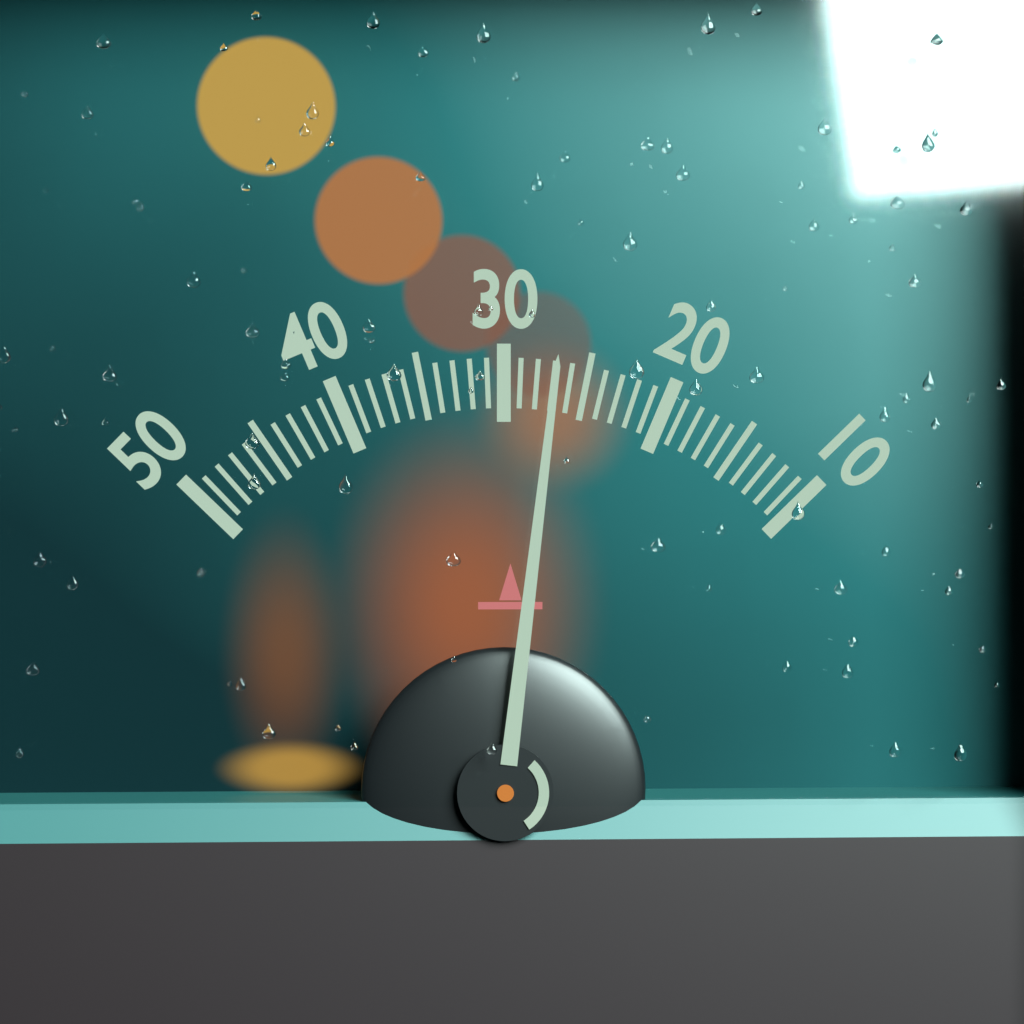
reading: 27 (no unit)
